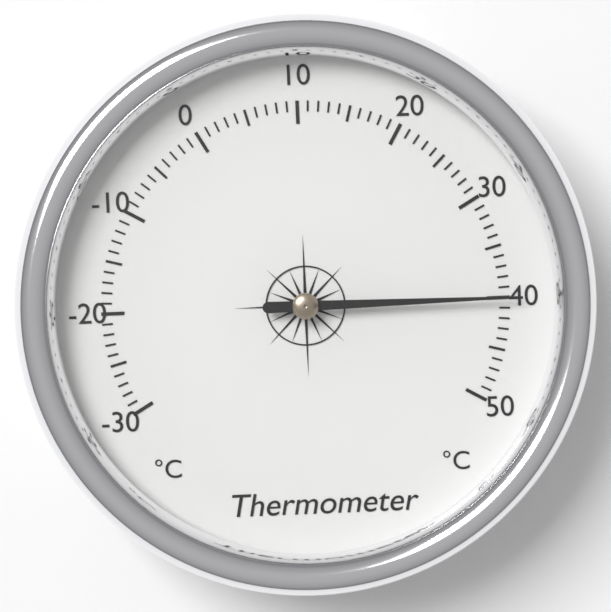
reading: 40 °C
